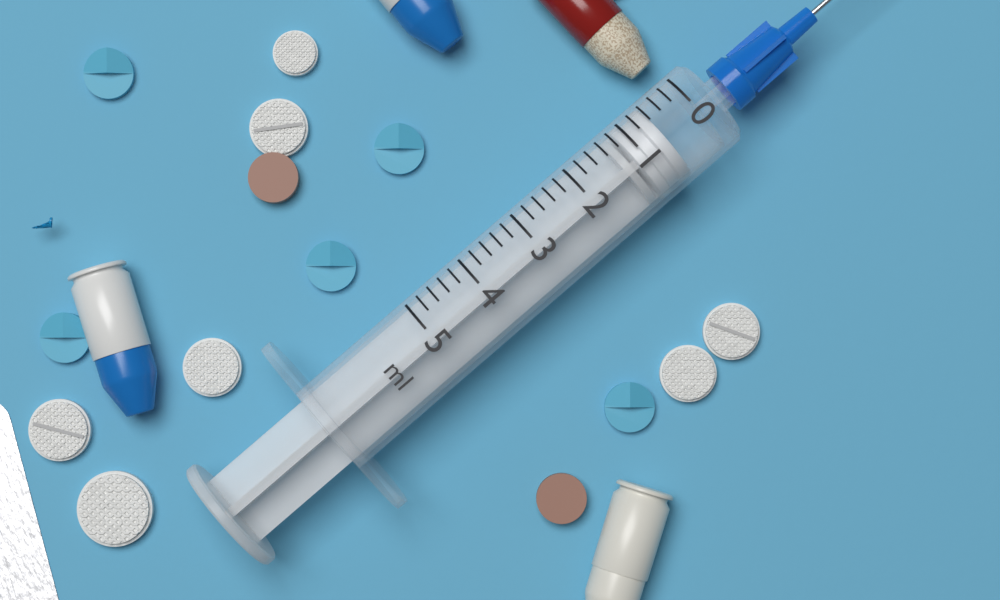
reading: 0.6 ml
